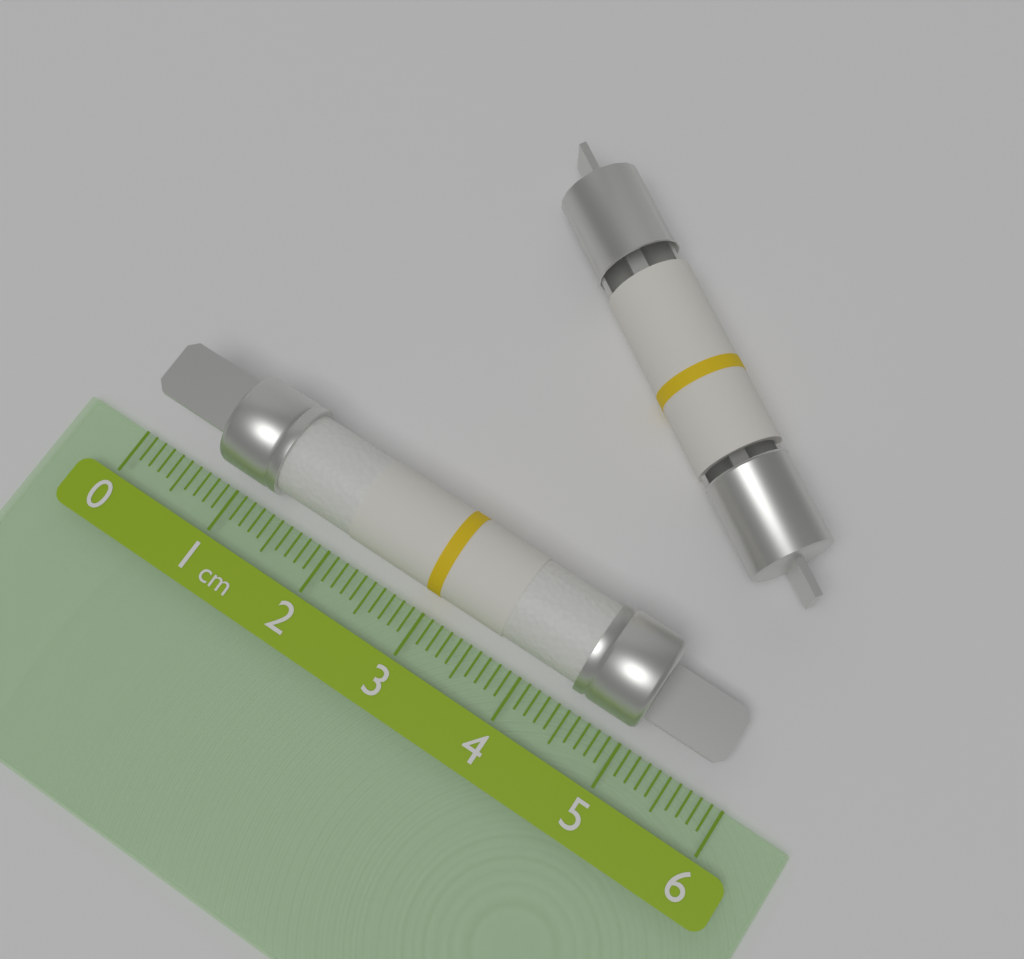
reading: 5.8 cm
